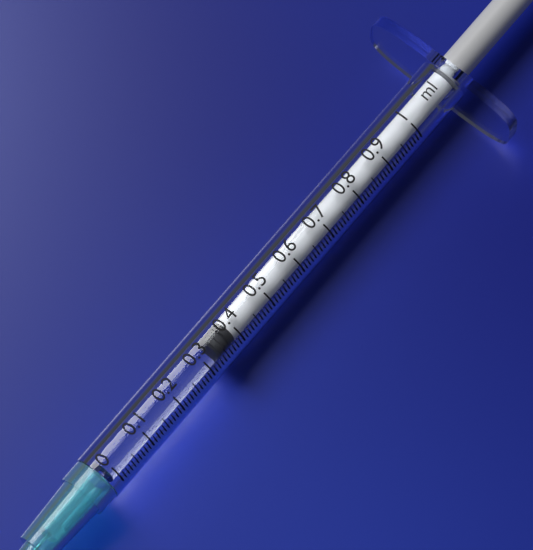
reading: 0.34 ml
